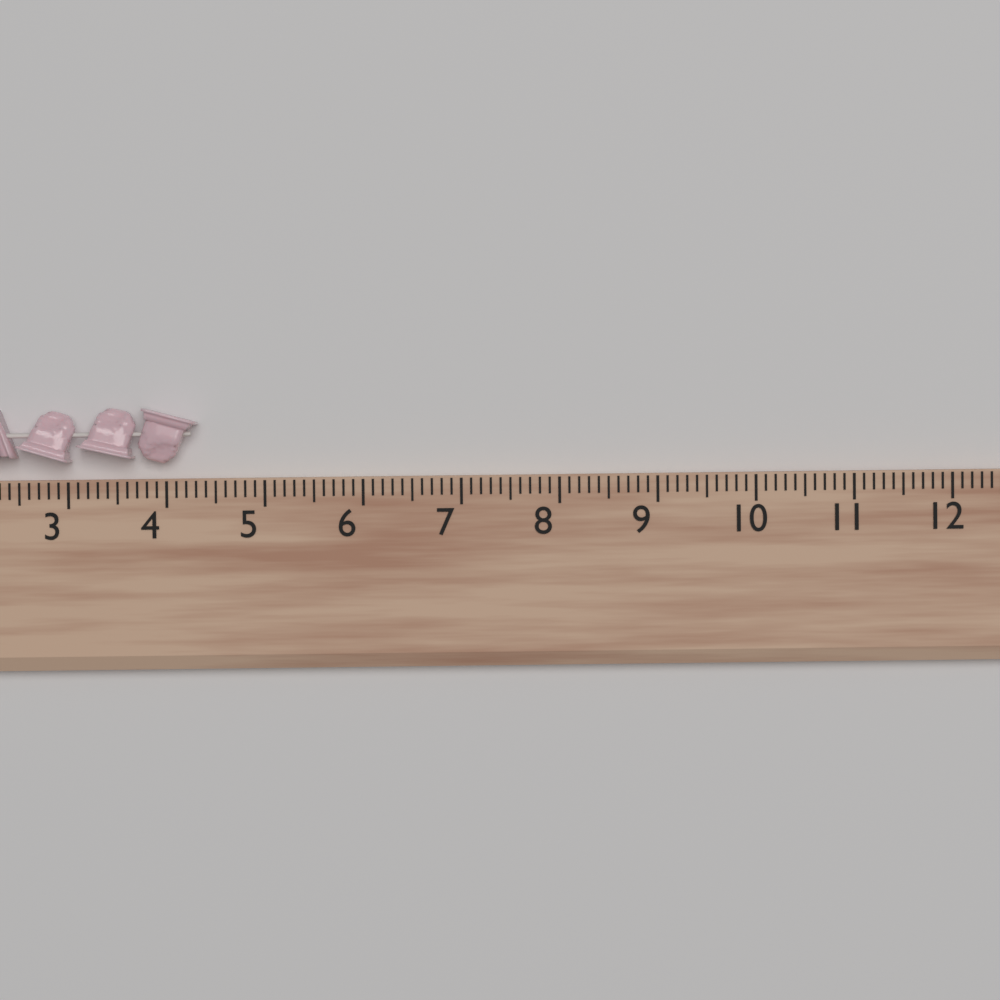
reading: 4.3 (no unit)
